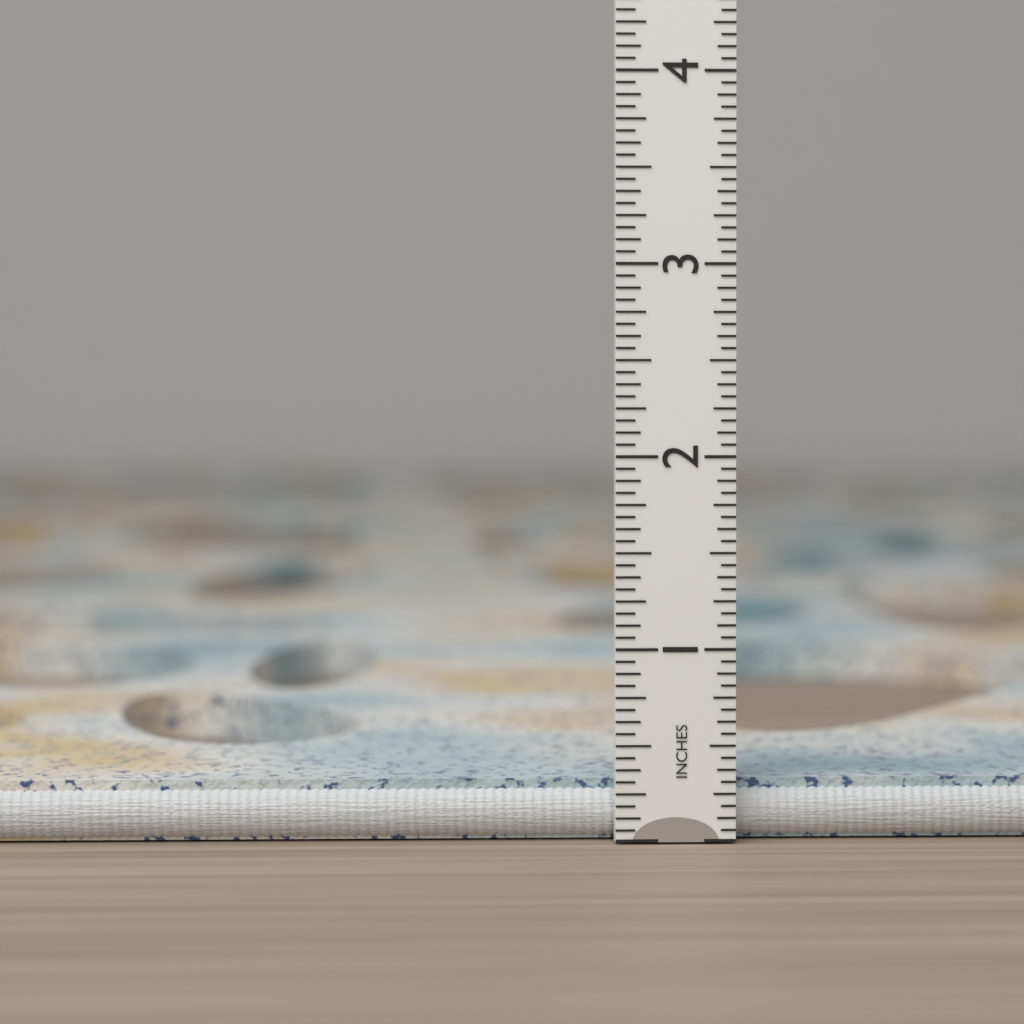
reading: 0.3125 in
